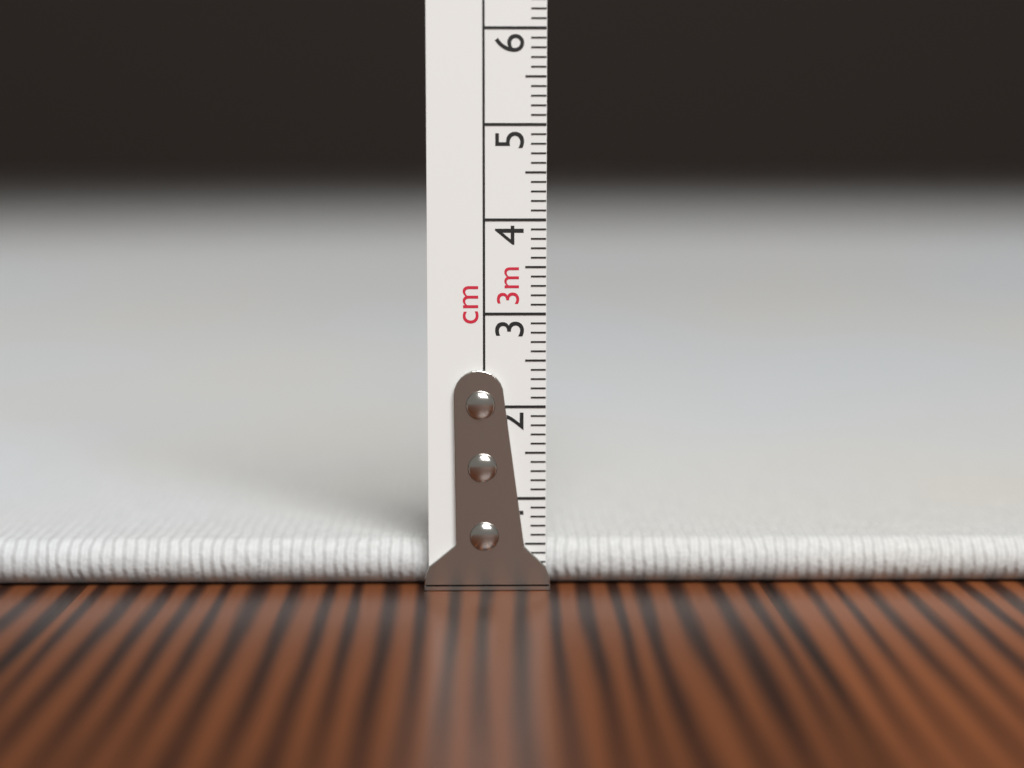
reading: 0.5 cm
